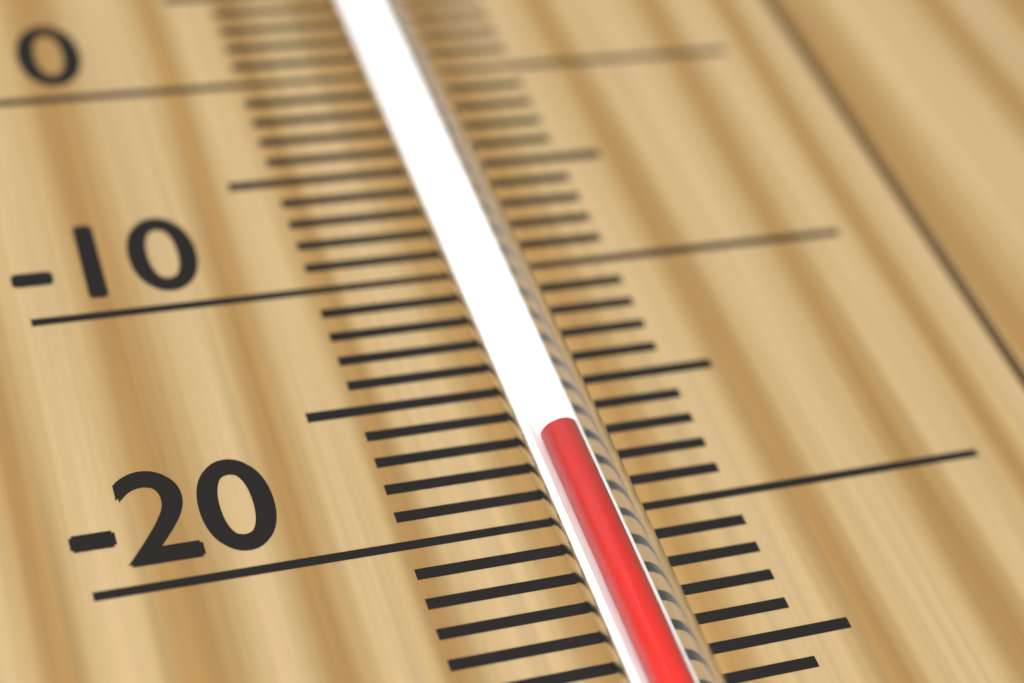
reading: -18 °C
